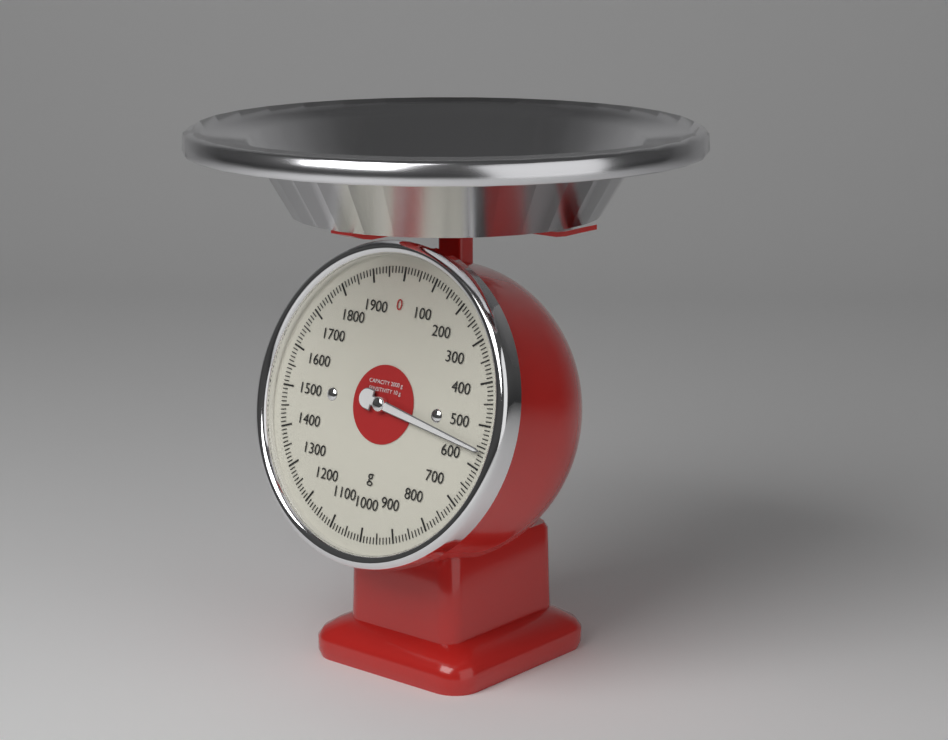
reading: 560 g
